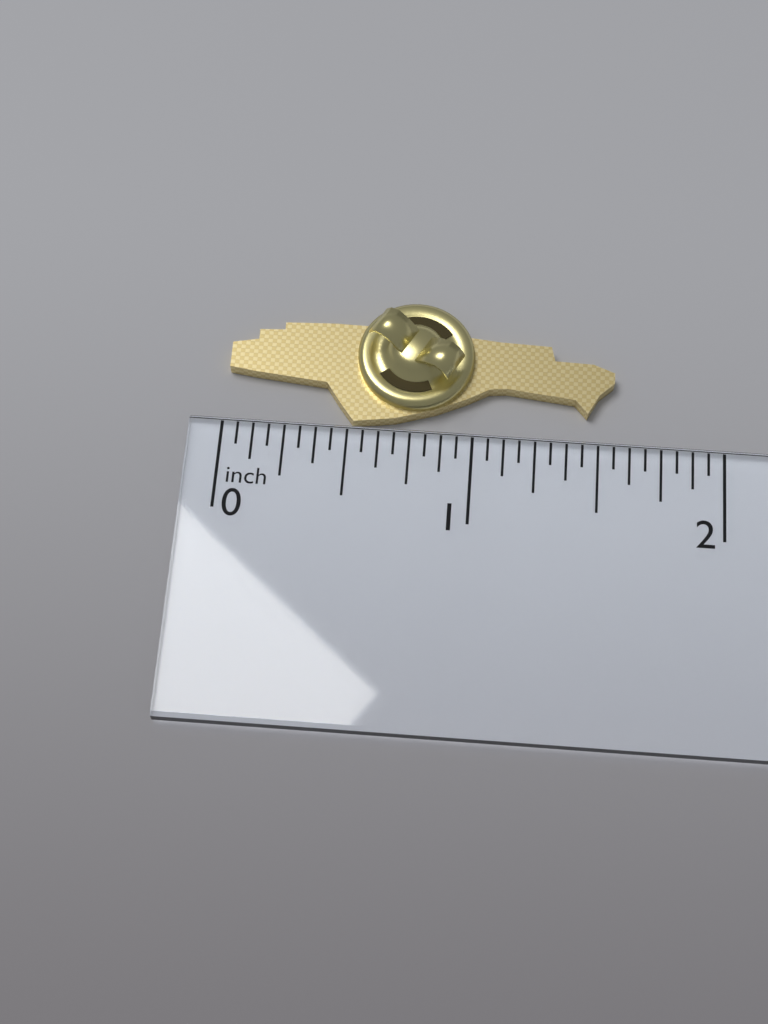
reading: 1.5625 inch
